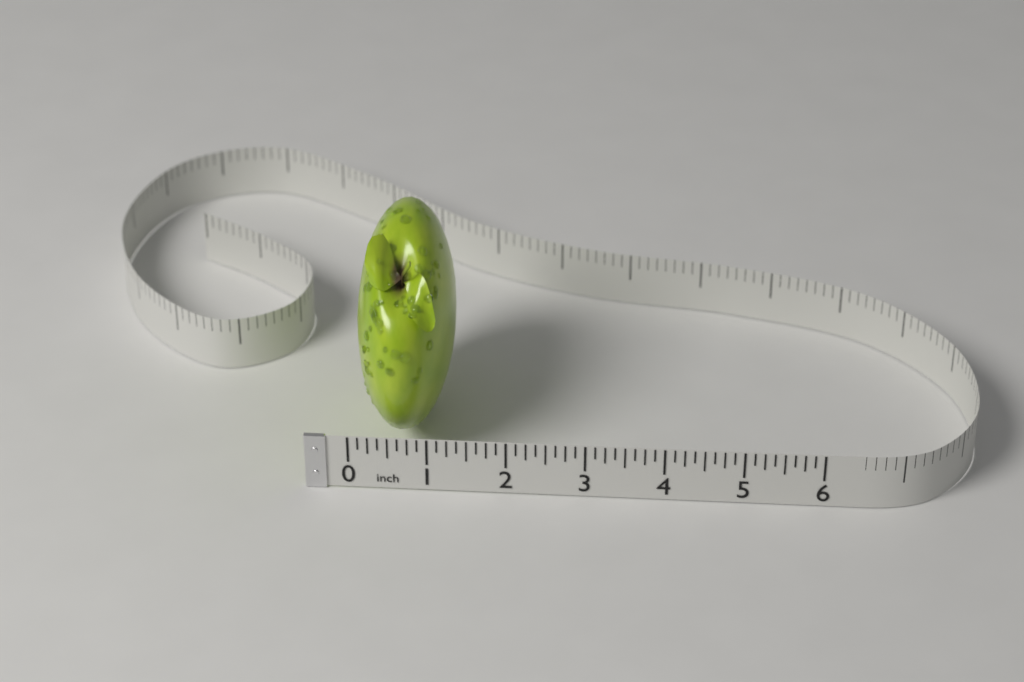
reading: 1.250 in
